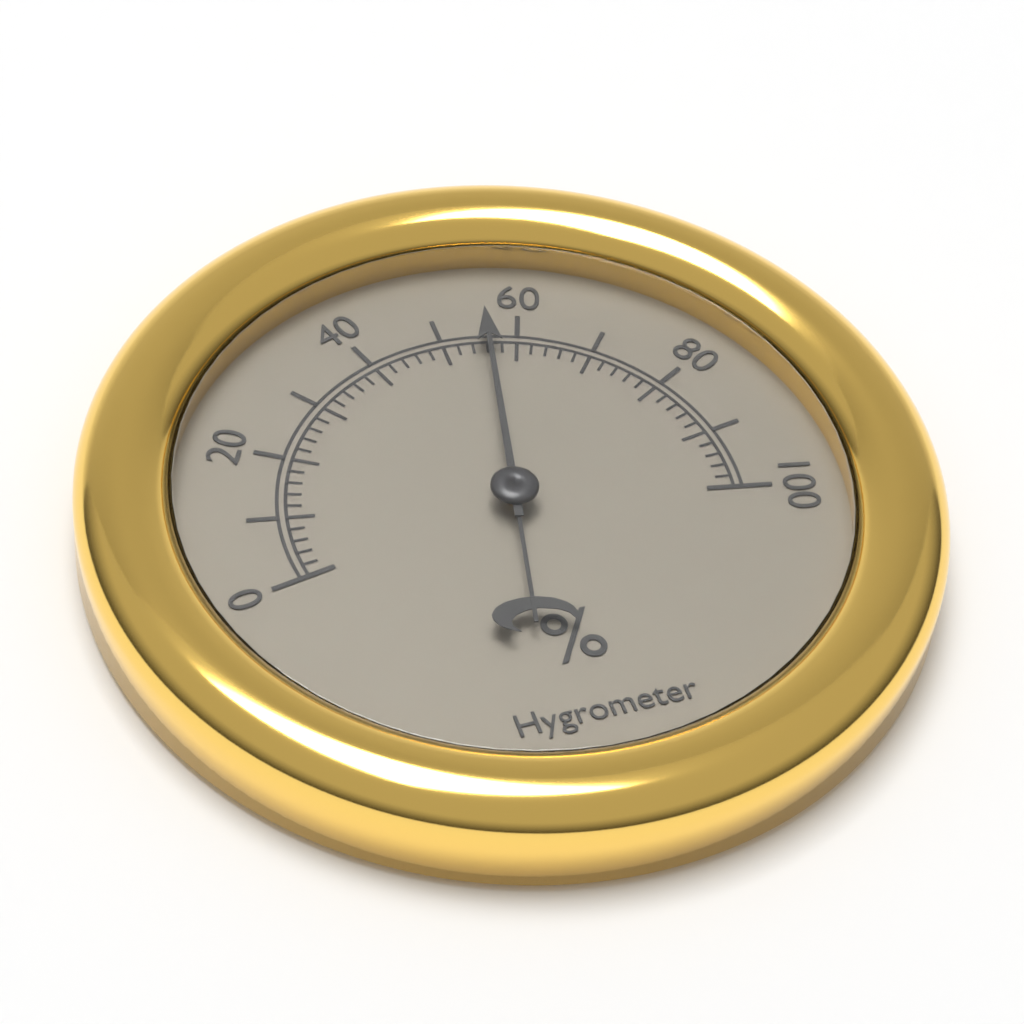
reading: 56 %
